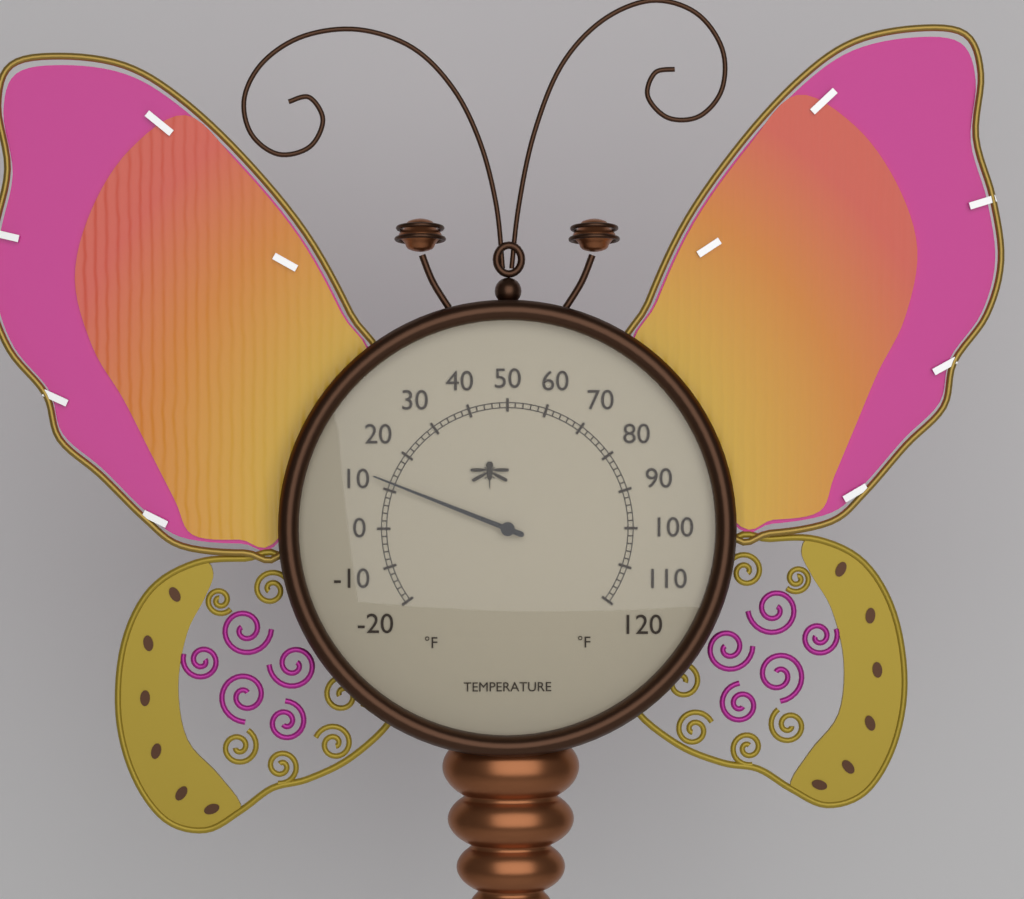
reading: 12 °F
